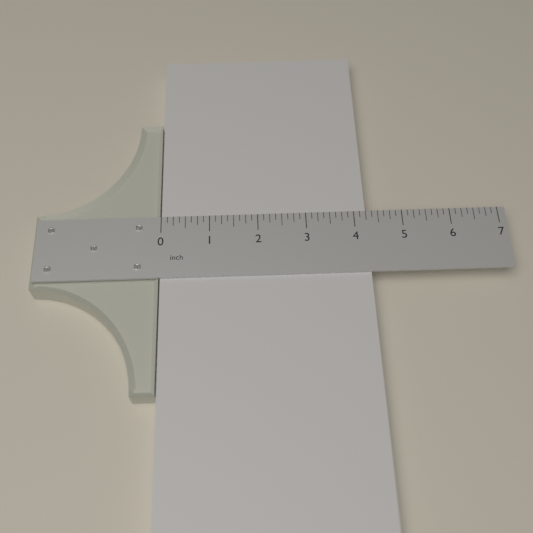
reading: 4.250 inch
